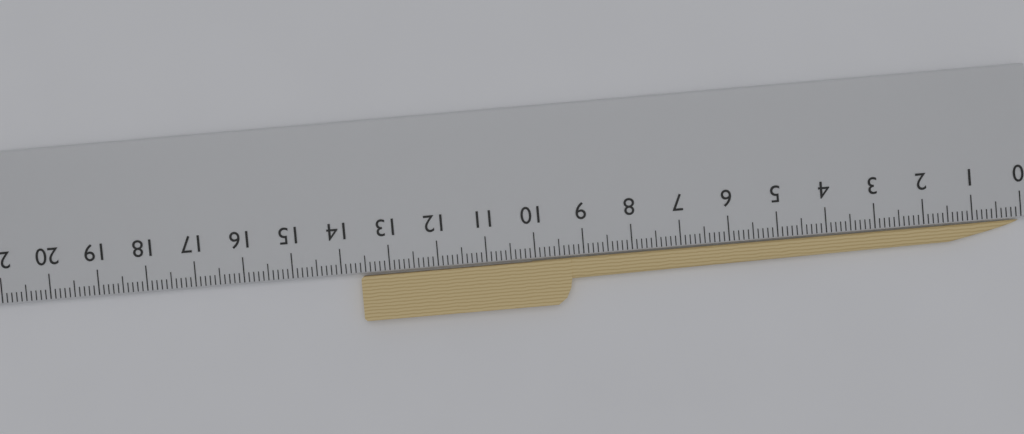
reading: 13.6 cm
